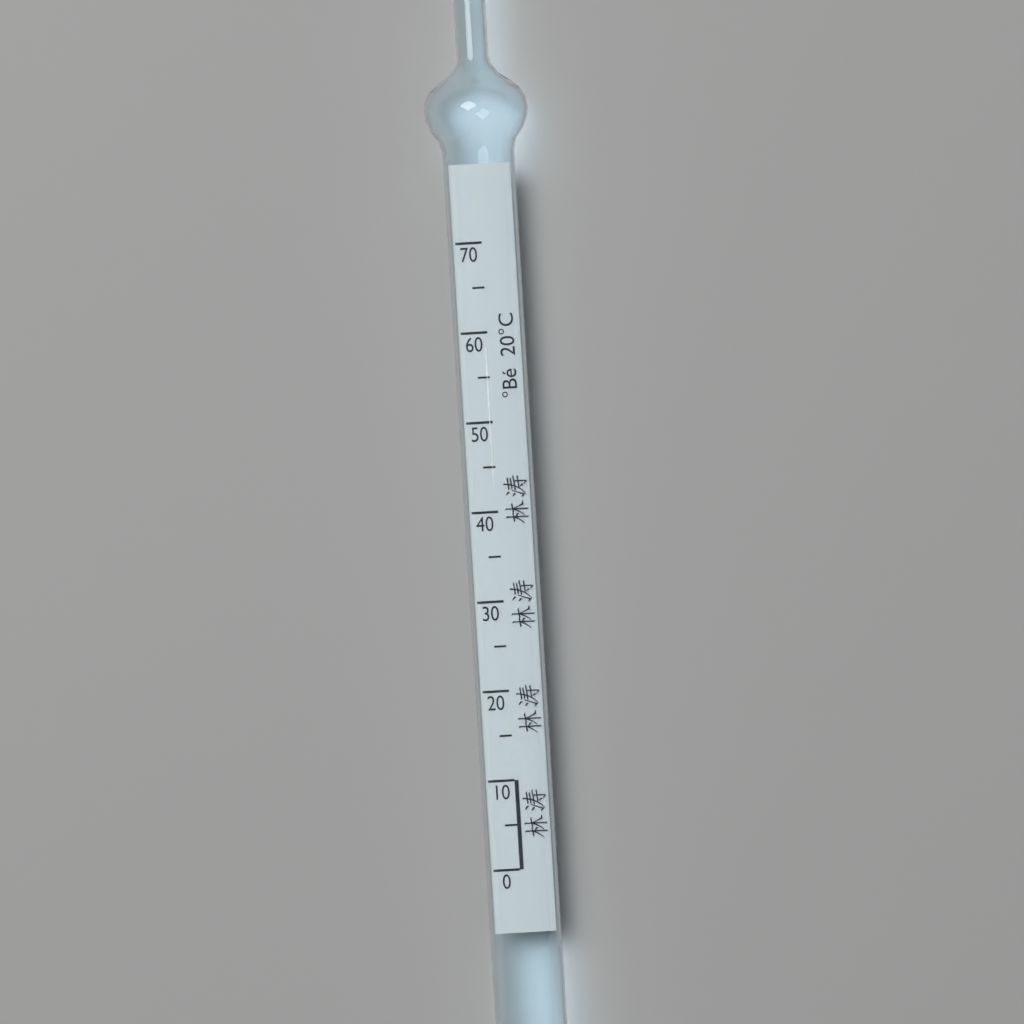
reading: 10 °Bé
